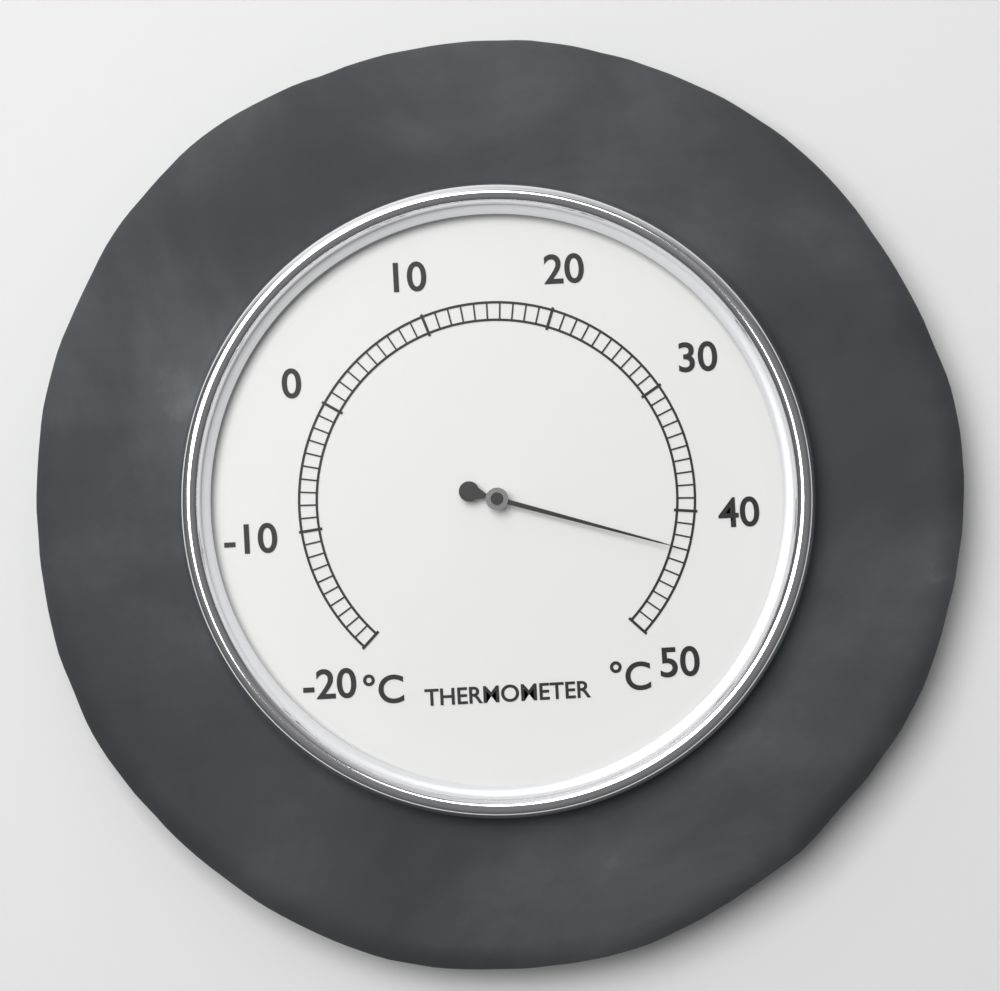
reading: 43 °C
